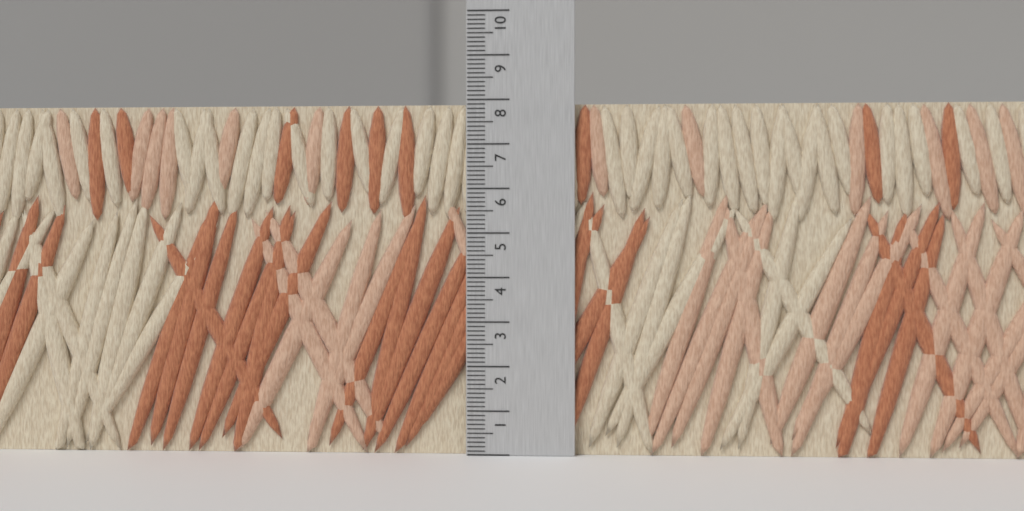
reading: 7.9 (no unit)
